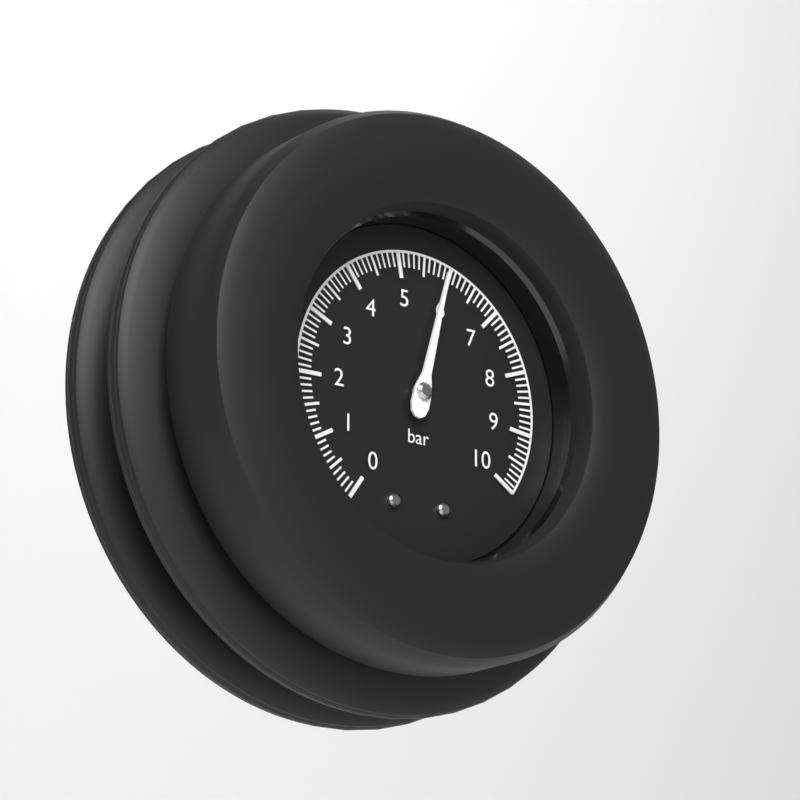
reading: 5.9 bar
